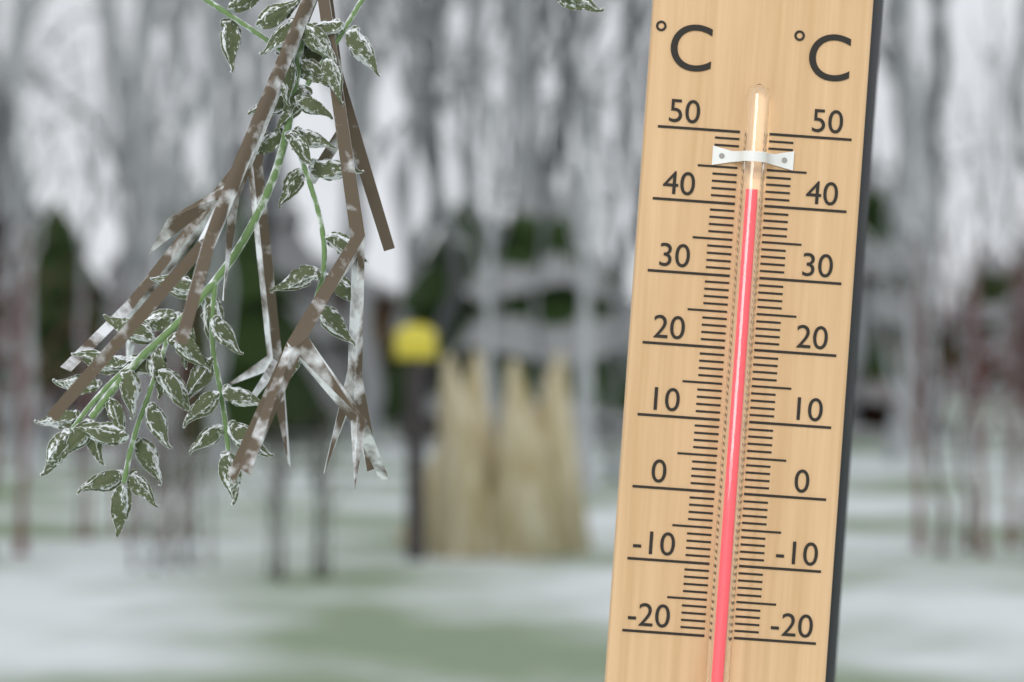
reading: 42 °C
